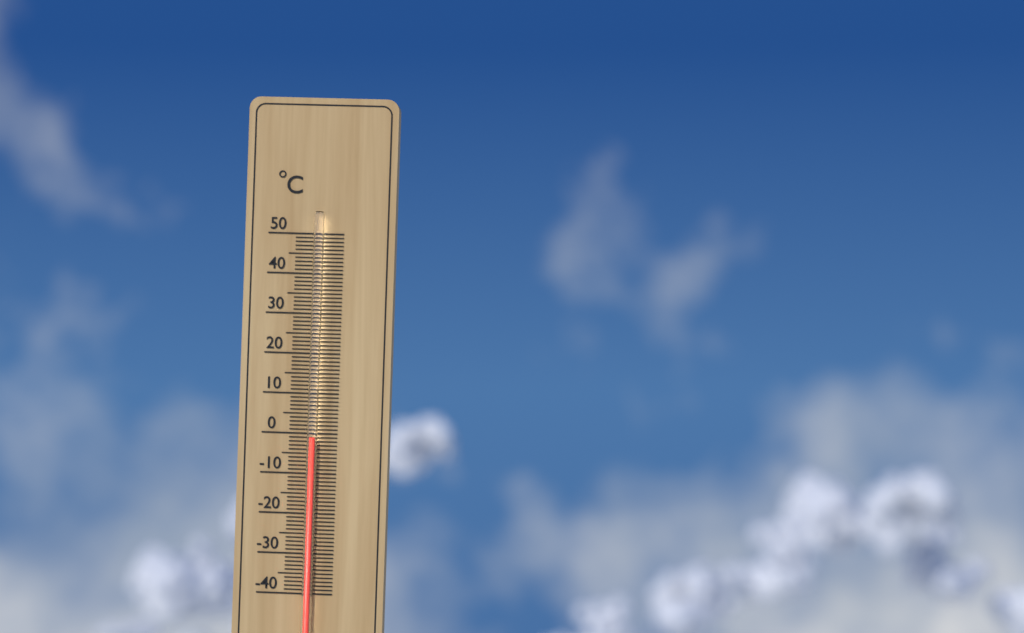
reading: -1 °C
